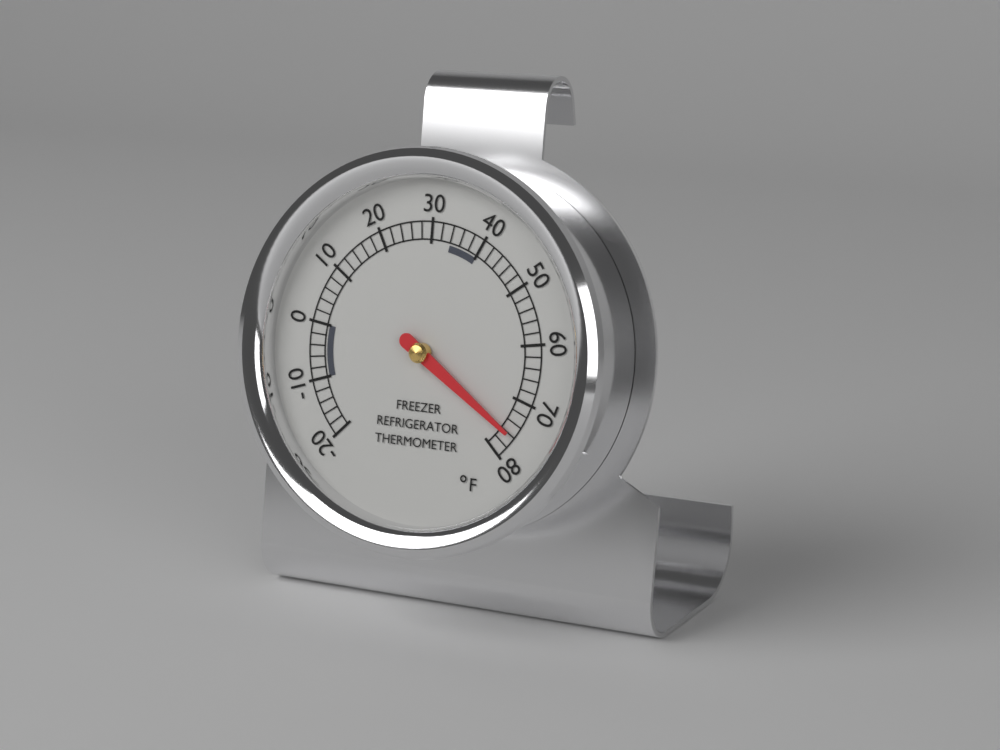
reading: 76 °F
